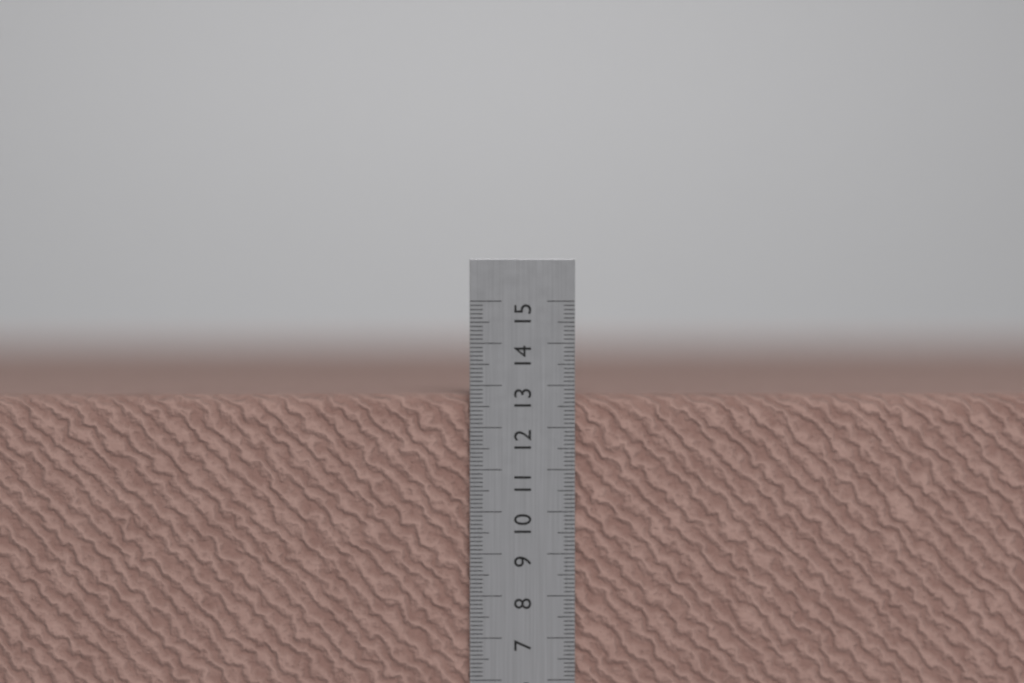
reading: 12.8 cm
